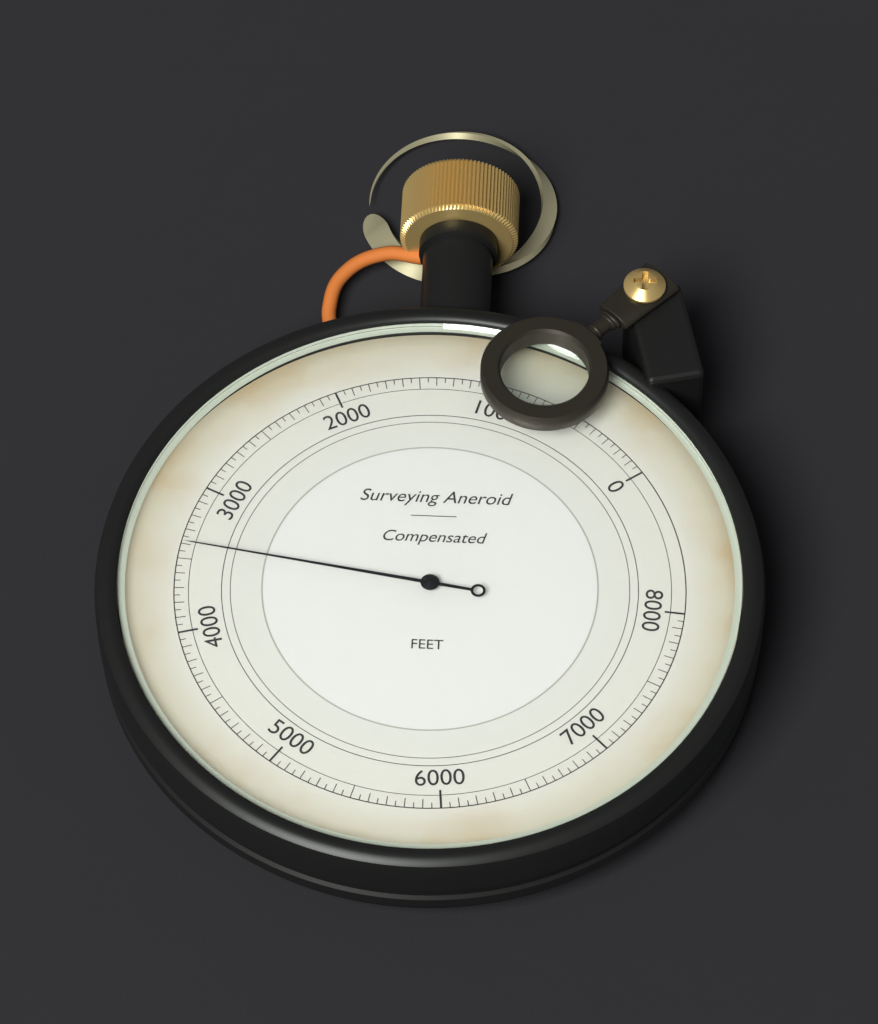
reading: 3400 ft
